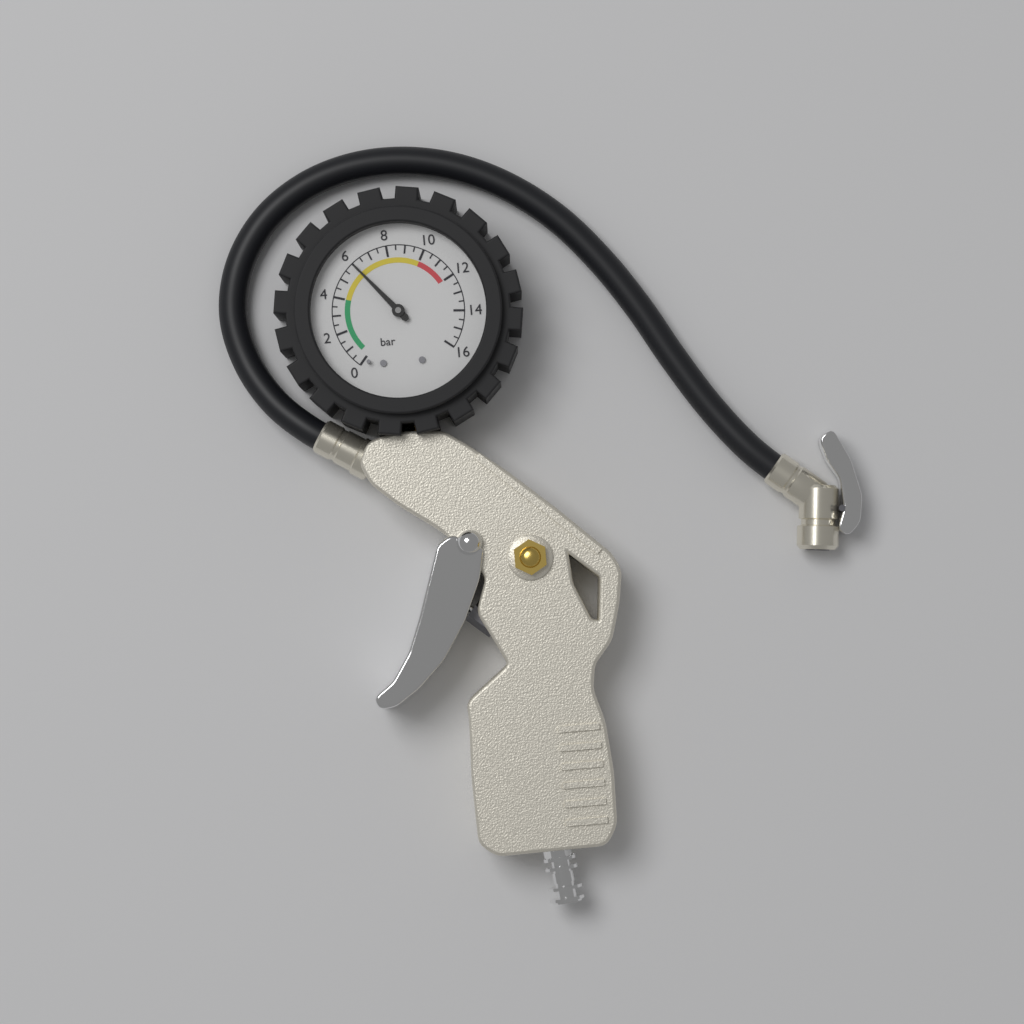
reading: 6.0 bar
